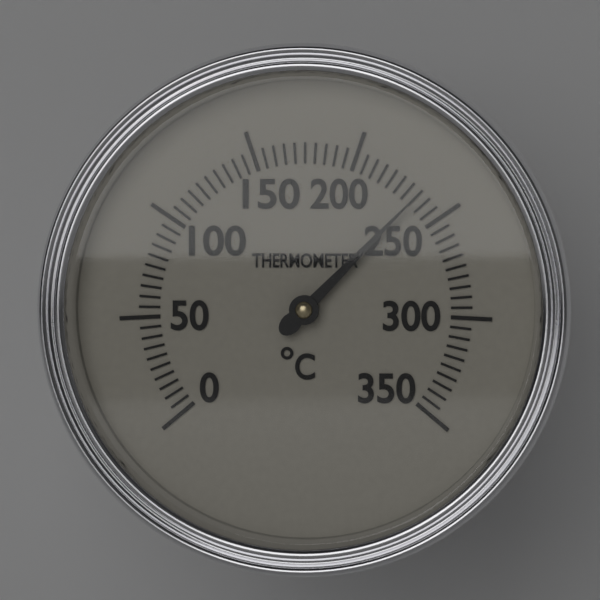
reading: 235 °C
